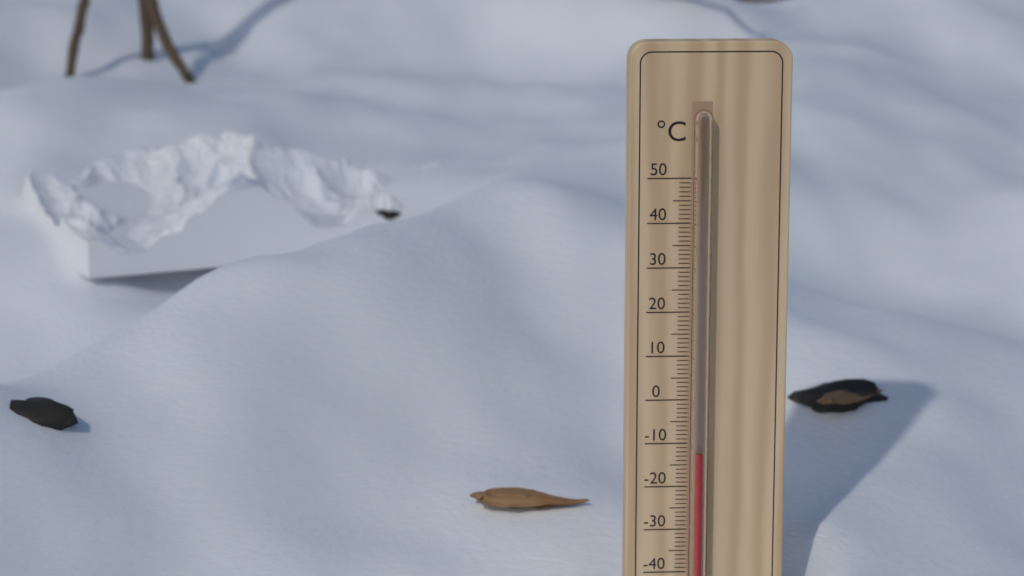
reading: -12 °C
